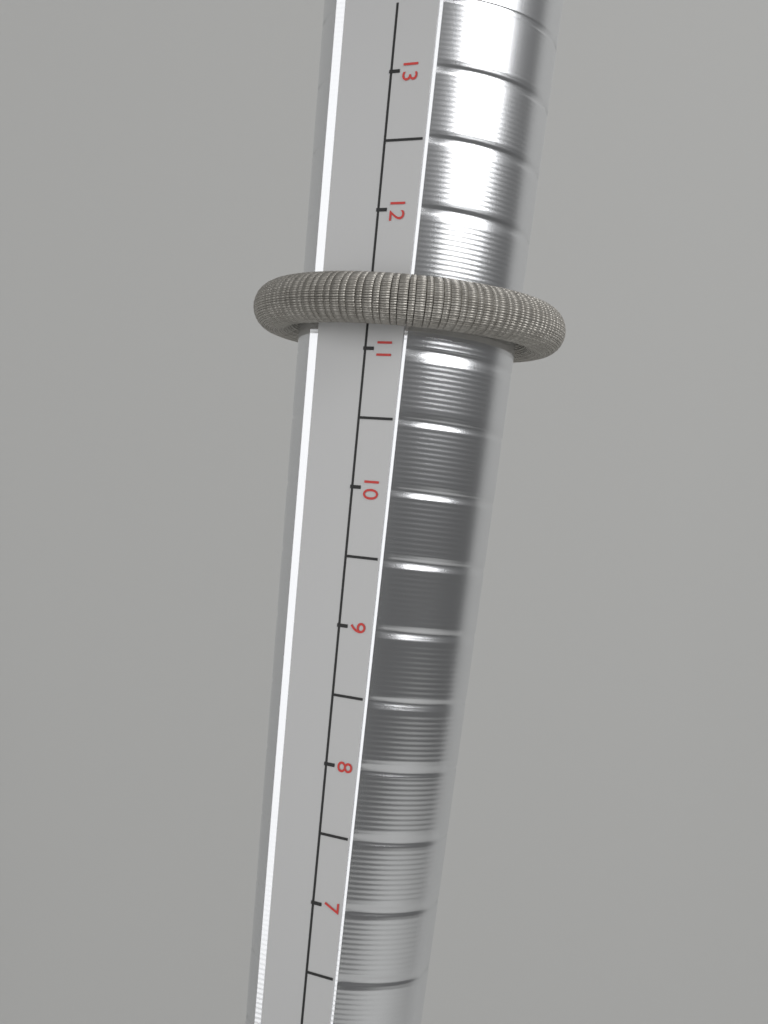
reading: 11.5 (no unit)
